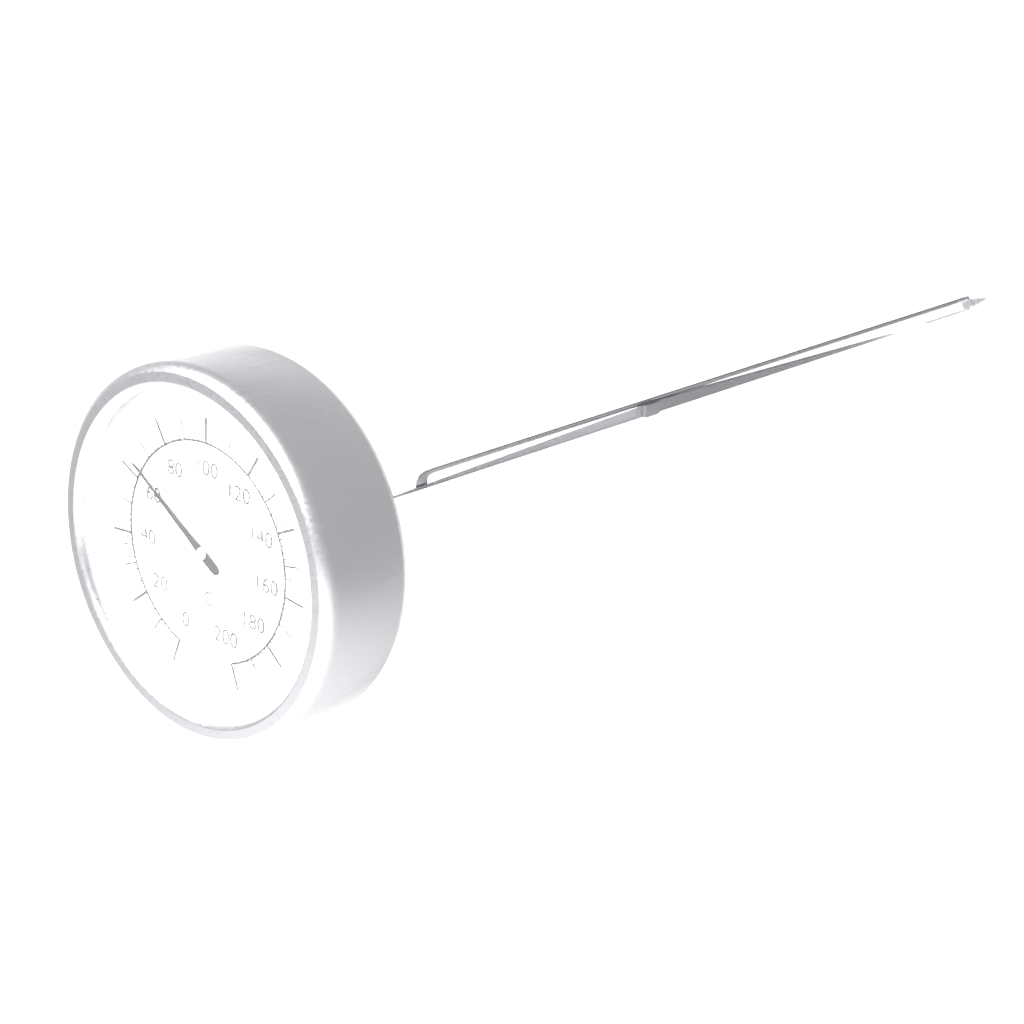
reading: 64 °C
